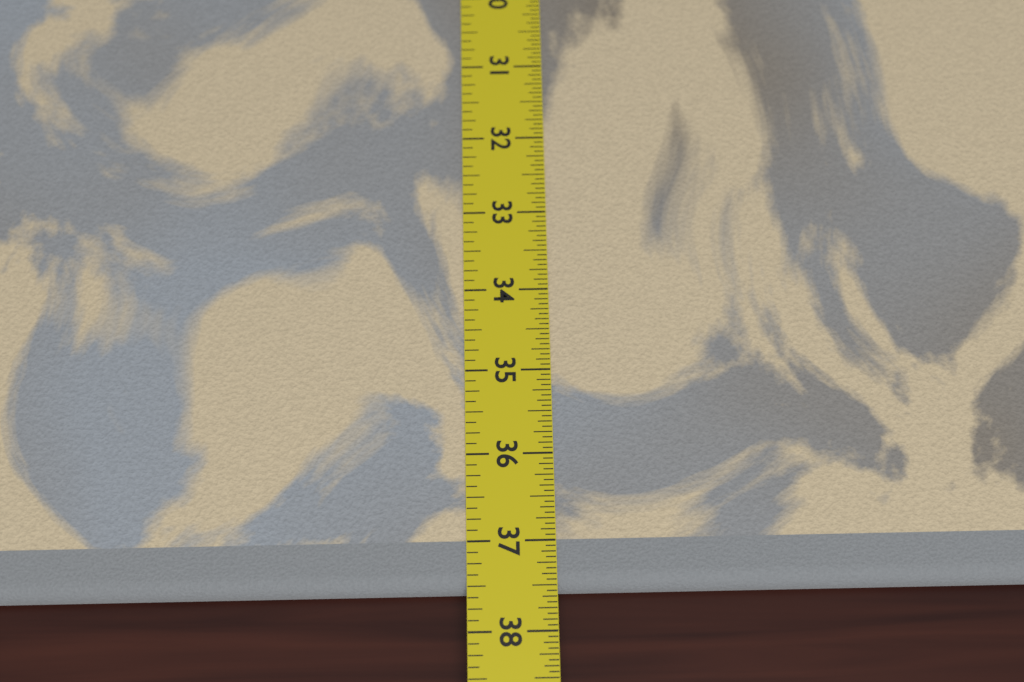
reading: 37.5625 in
